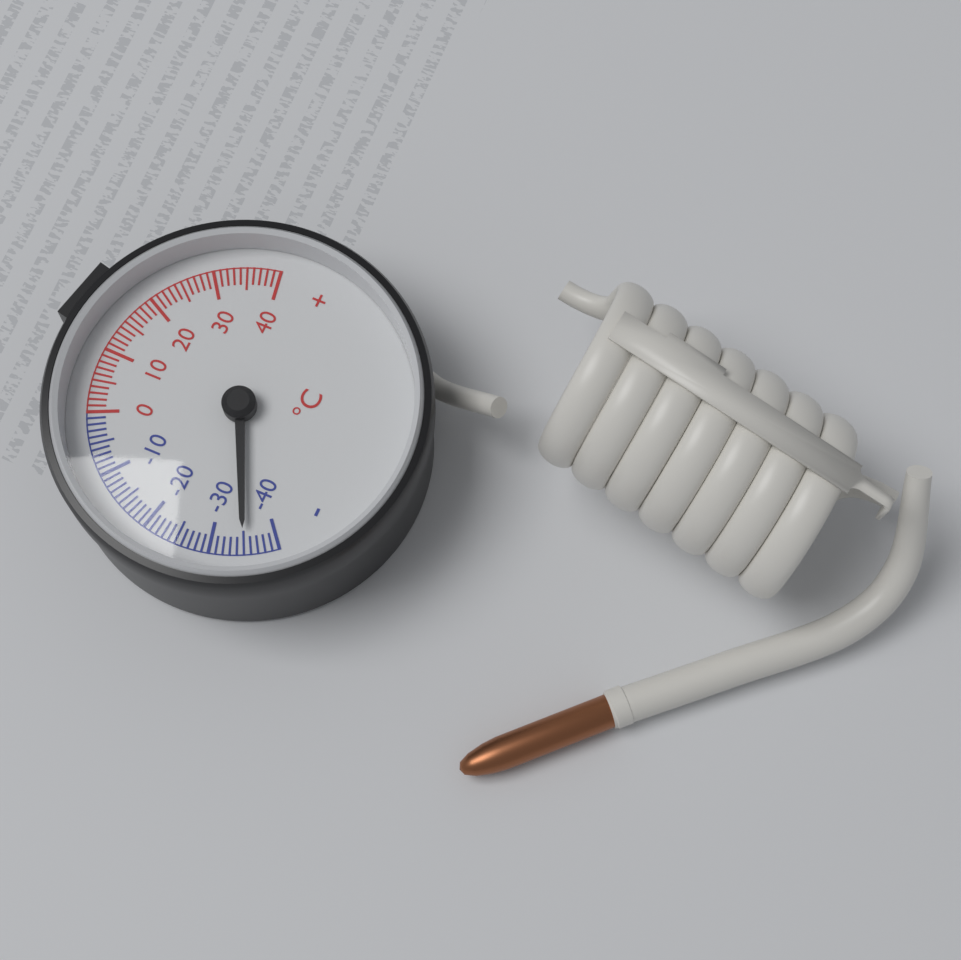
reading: -35 °C
